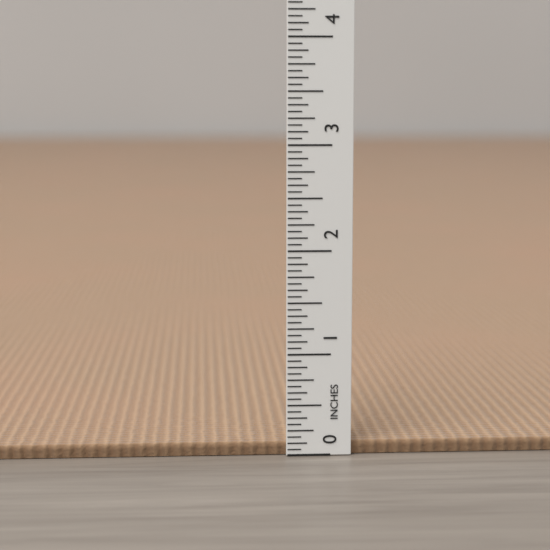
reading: 0.1250 in
